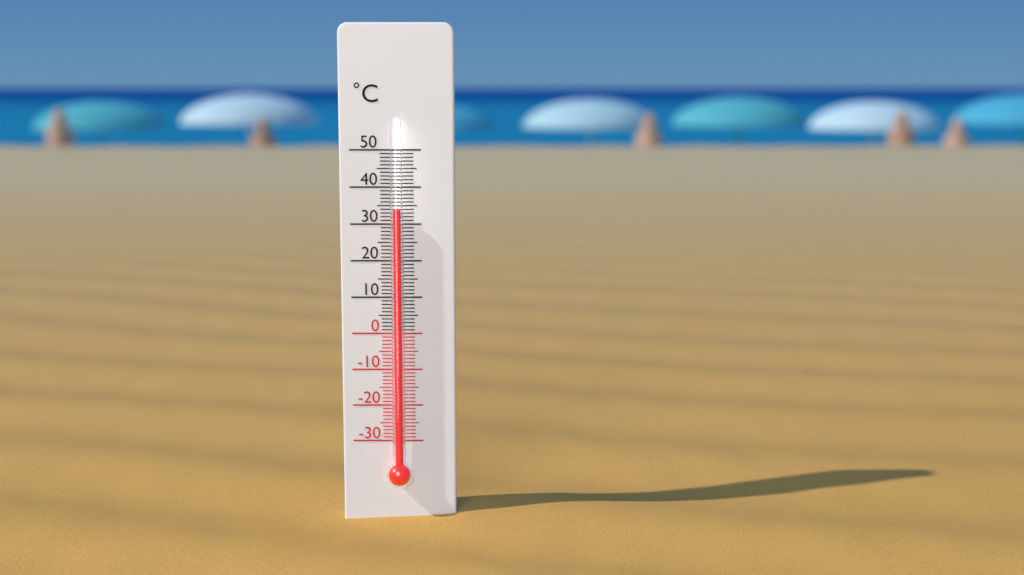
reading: 34 °C
